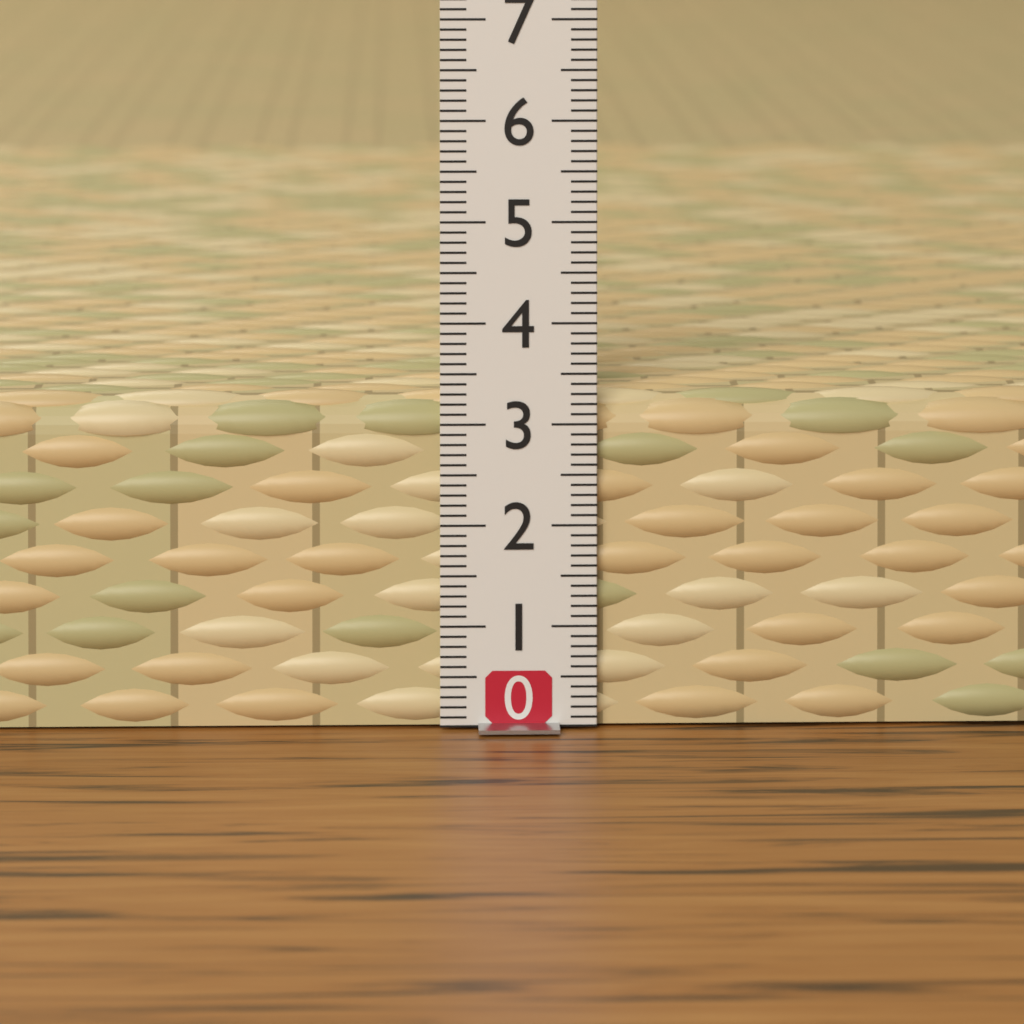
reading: 3.3 (no unit)
